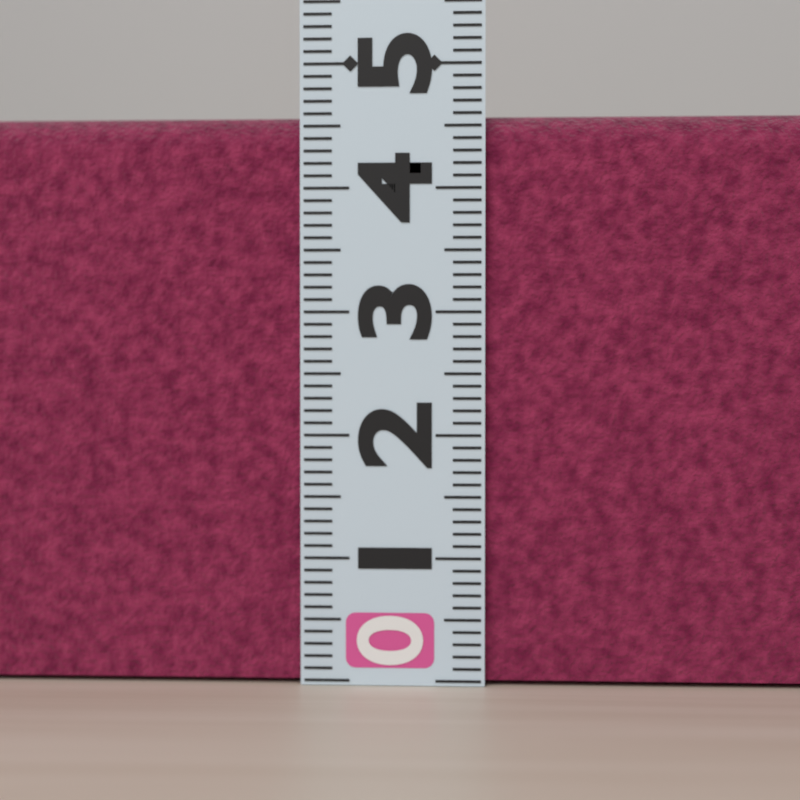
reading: 4.6 (no unit)
